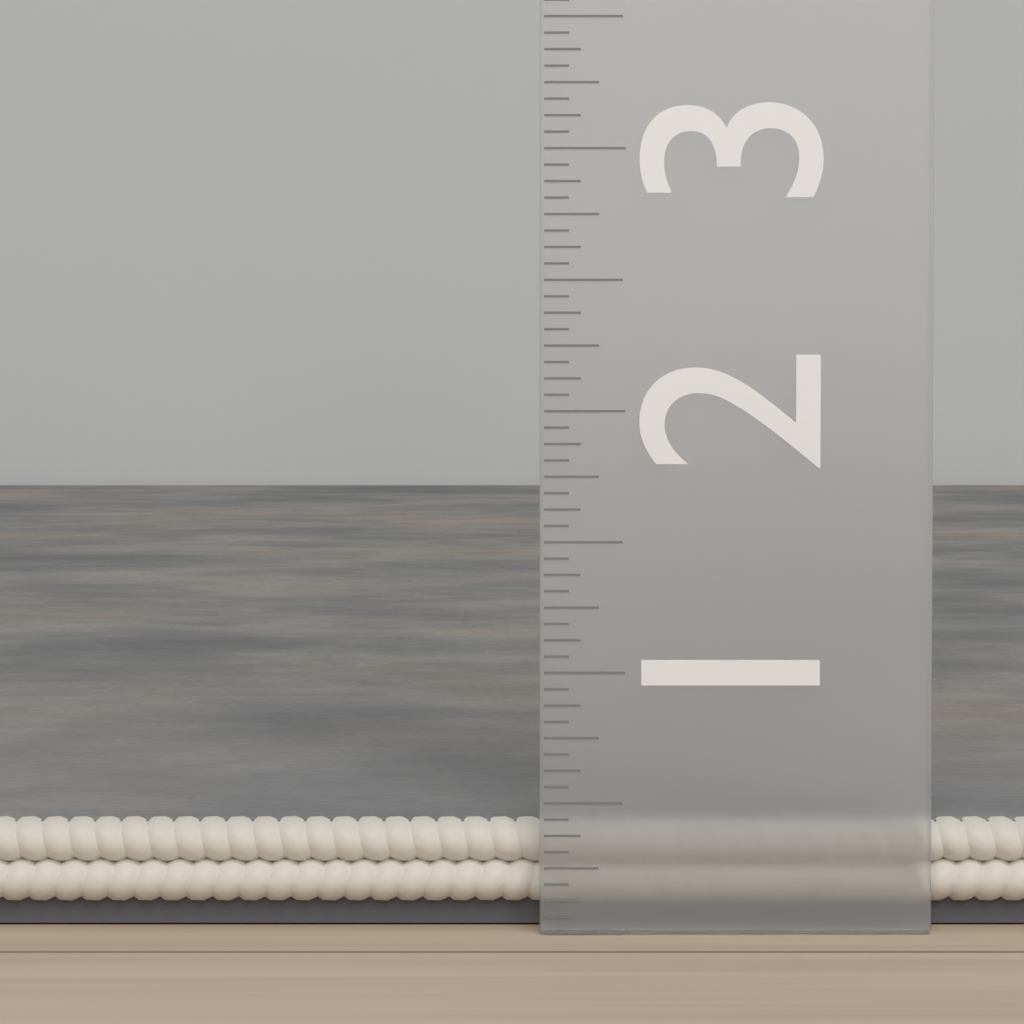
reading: 0.4000 in
